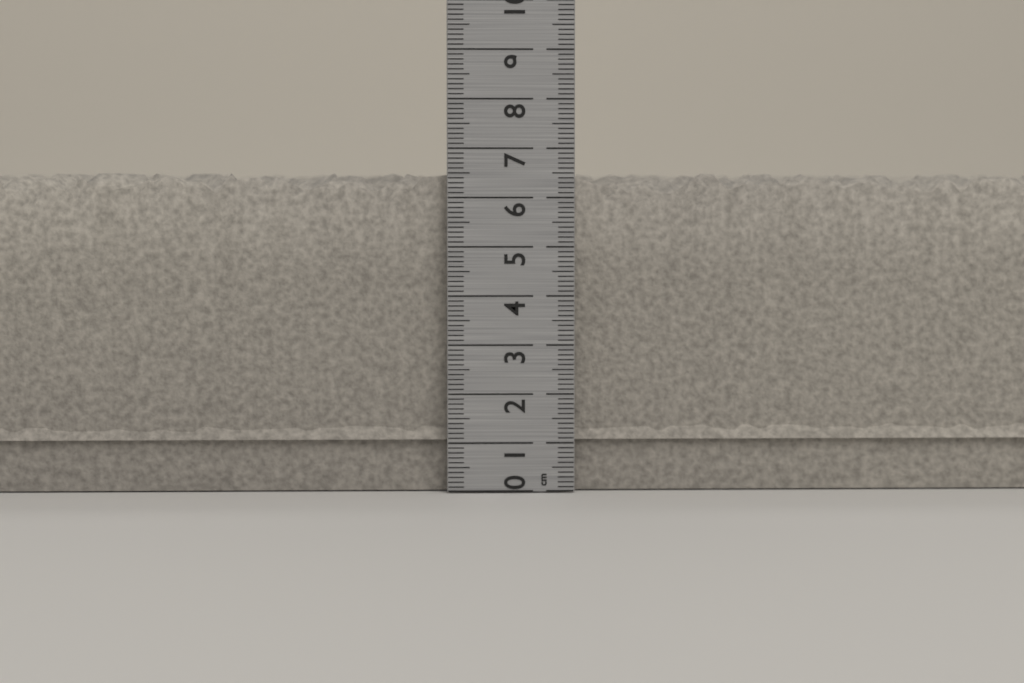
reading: 6.6 cm
